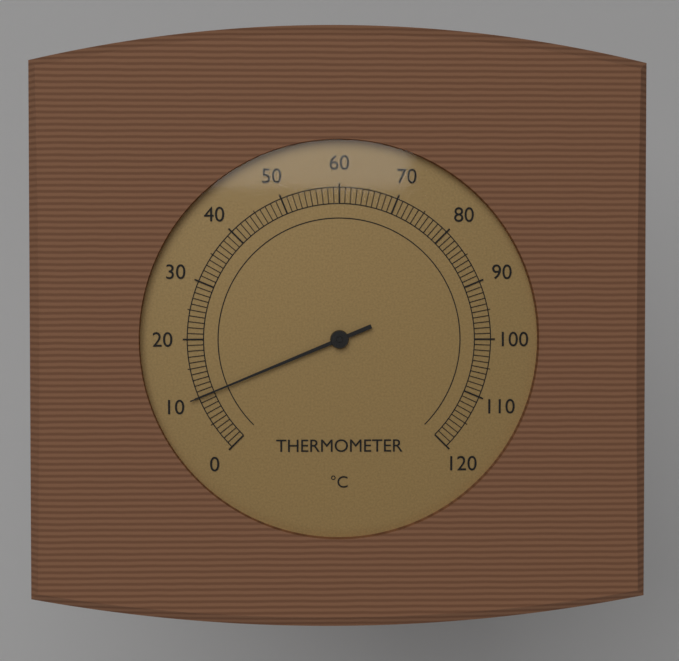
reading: 10 °C
